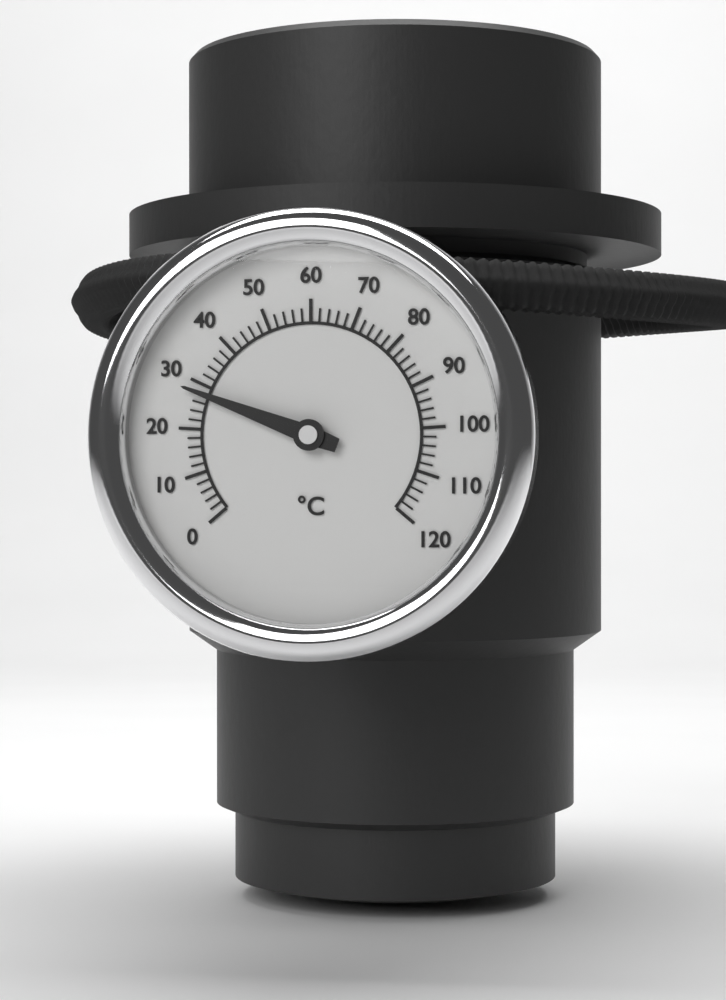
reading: 28 °C
